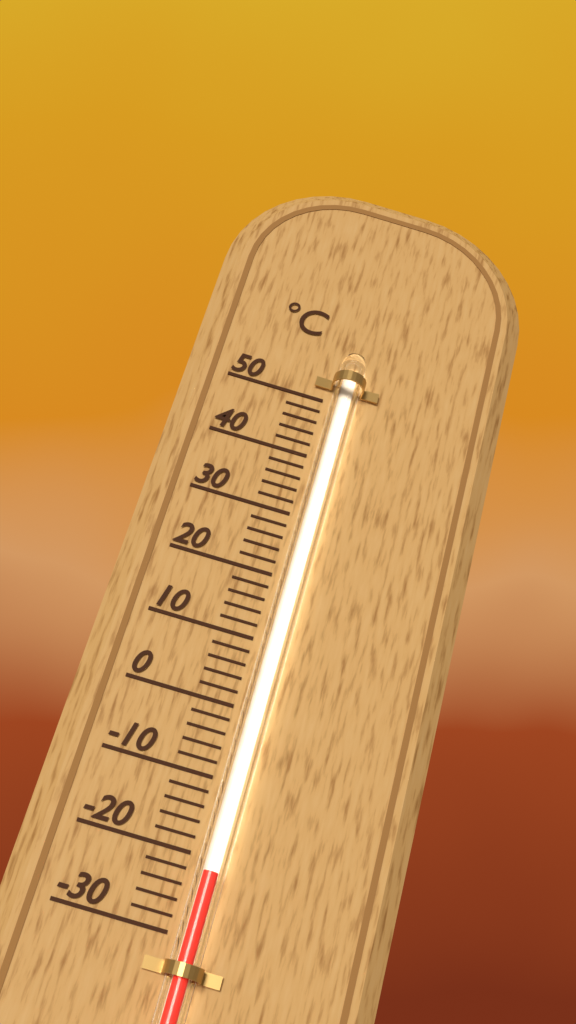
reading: -22 °C
